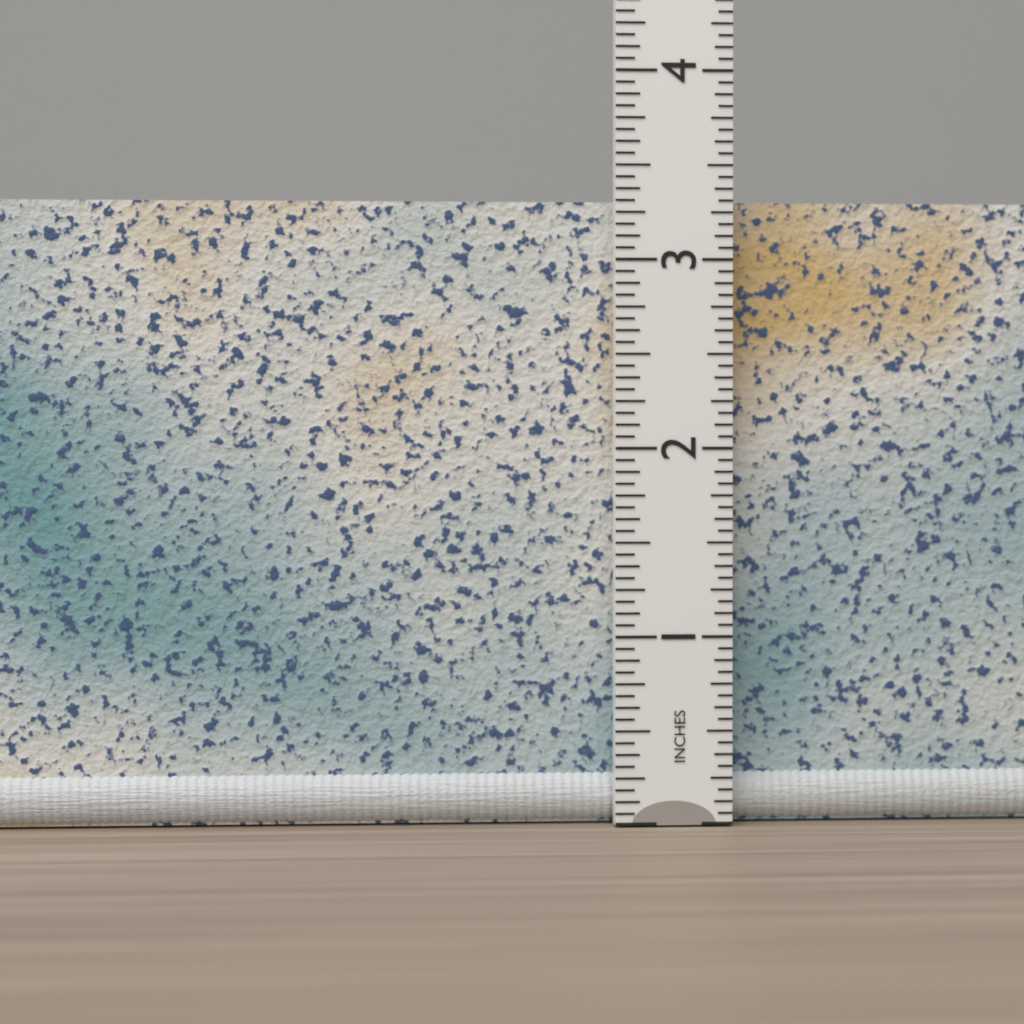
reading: 3.3125 in
